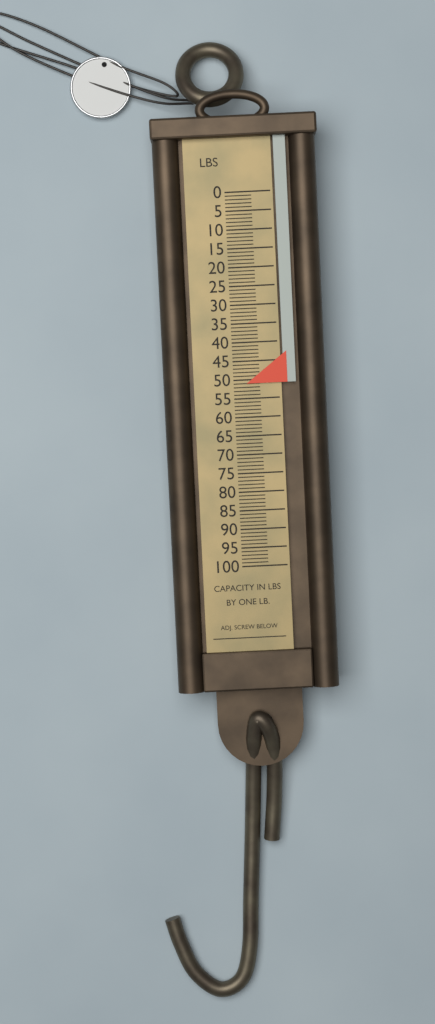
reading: 51 lb
